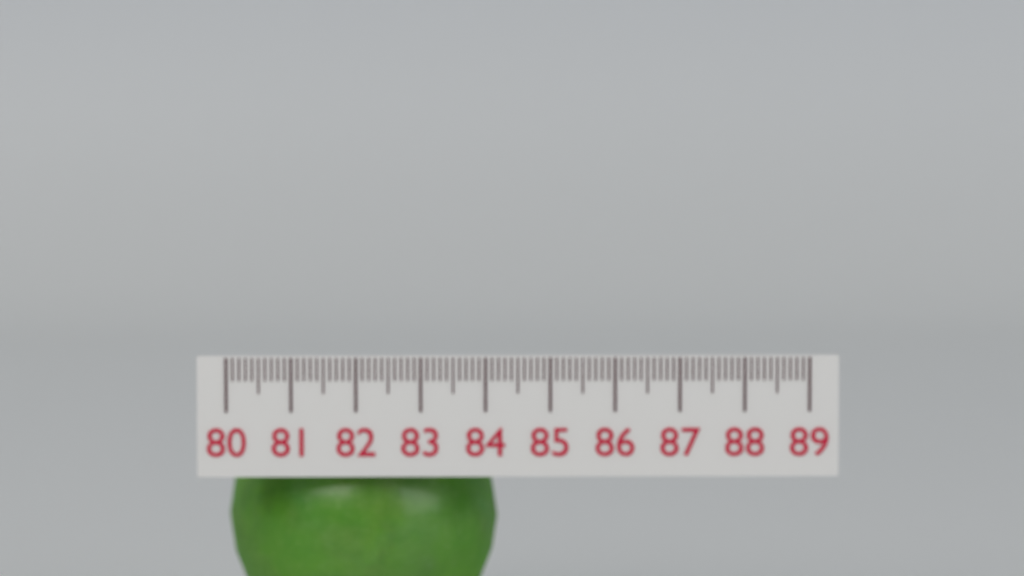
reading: 84.2 (no unit)
